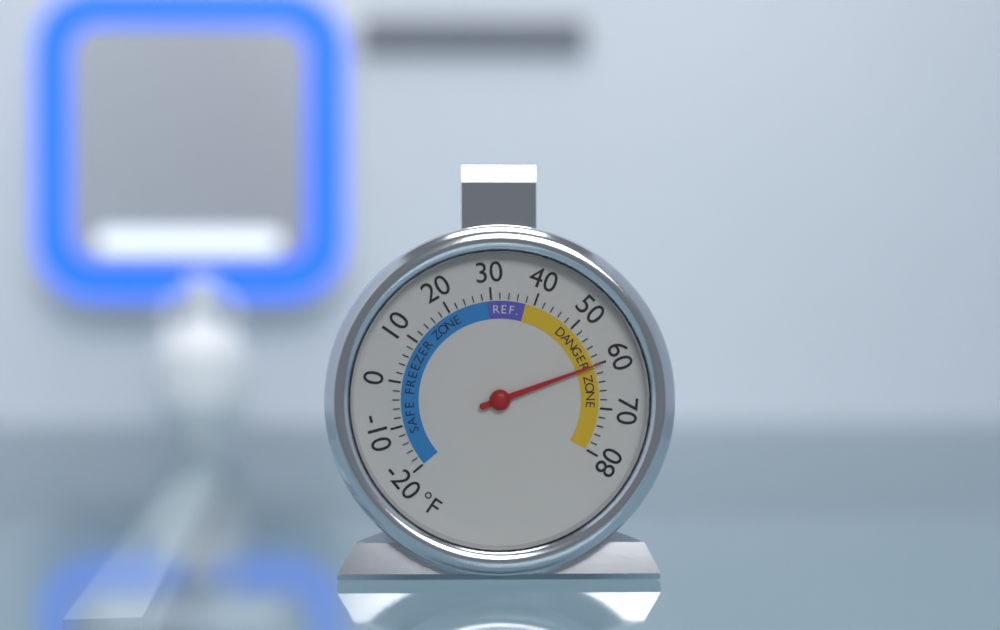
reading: 60 °F
